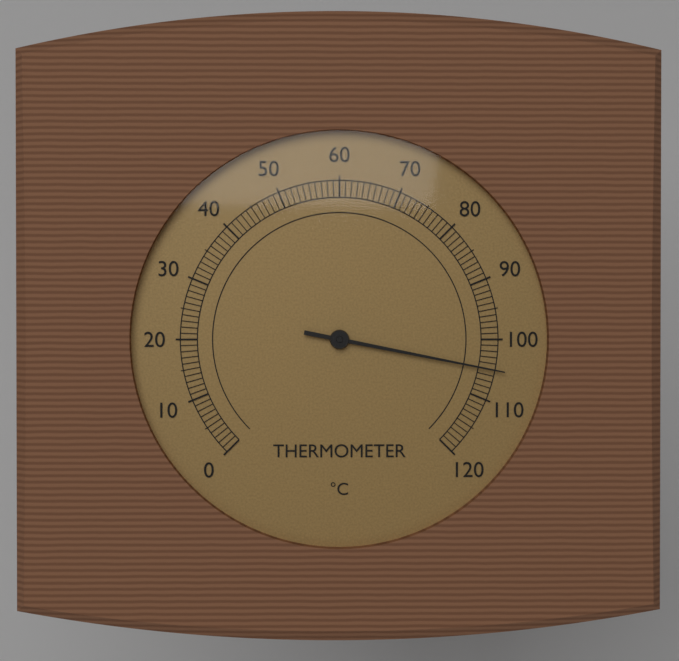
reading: 105 °C
